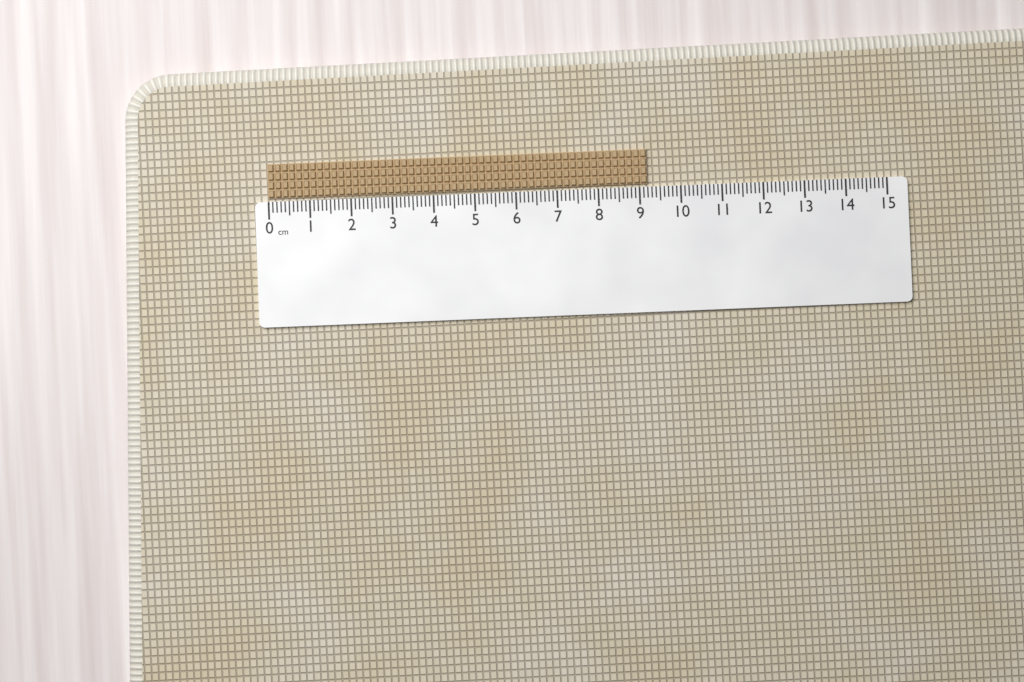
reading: 9.2 cm
